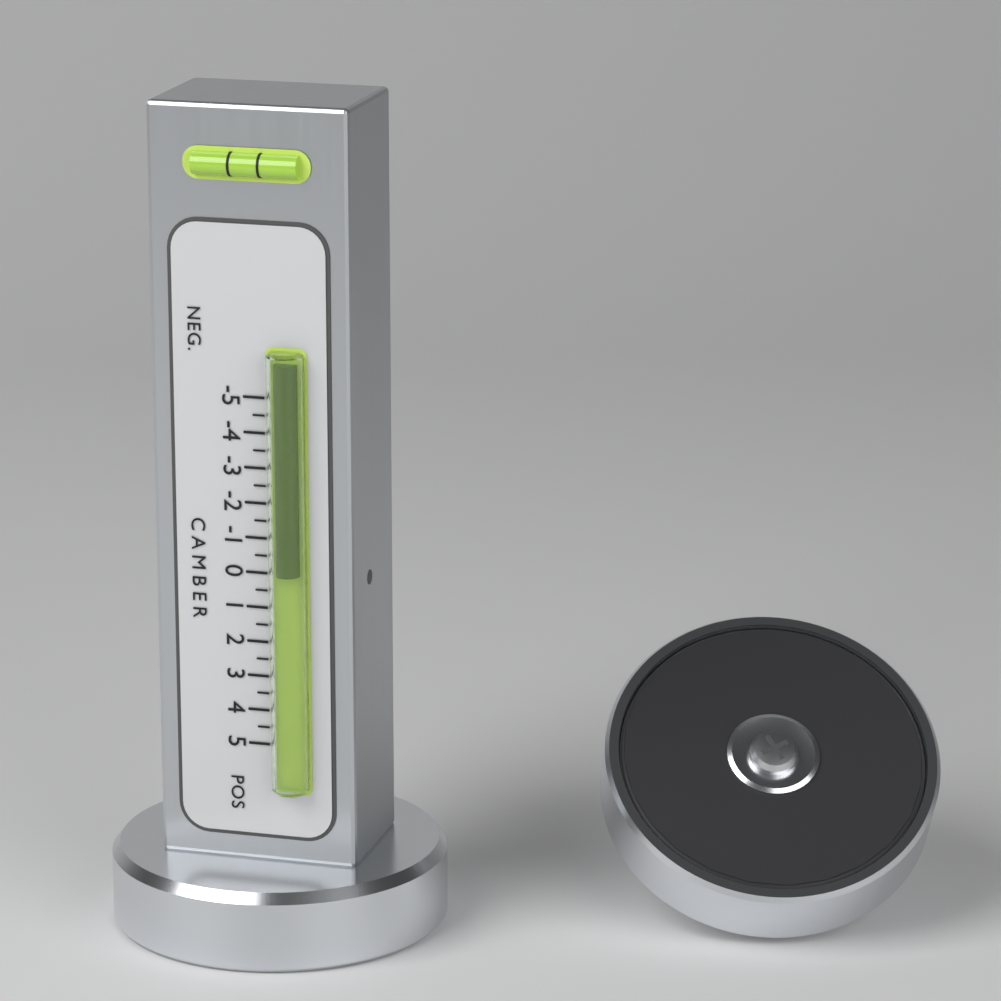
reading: 0.0 (no unit)
